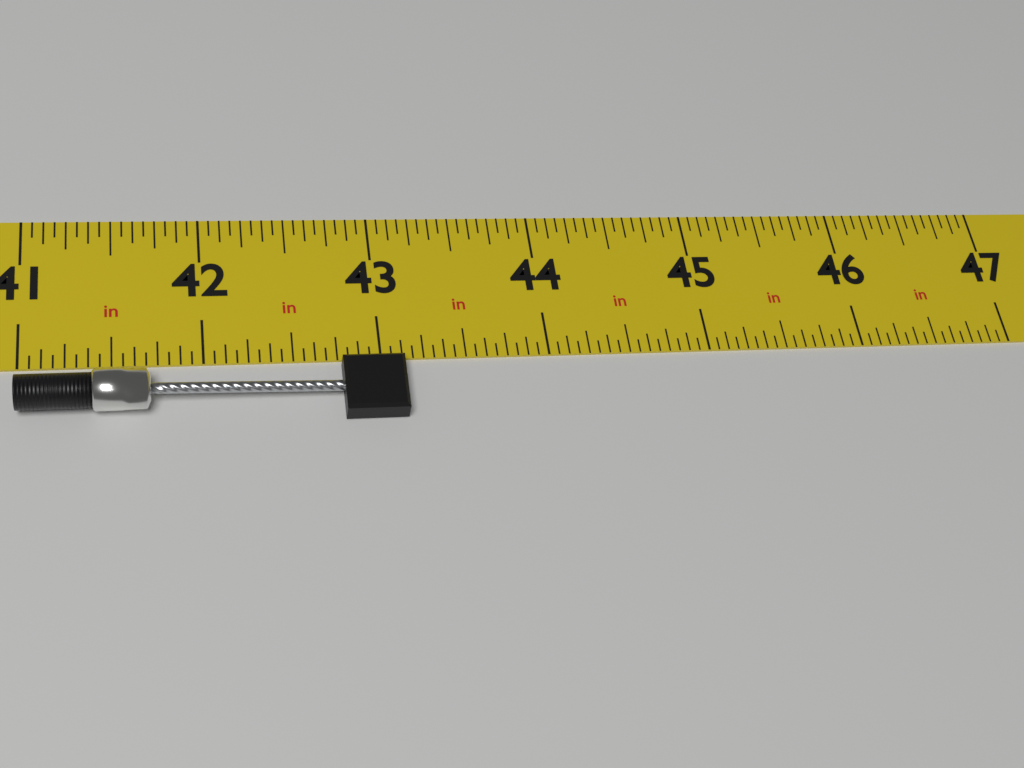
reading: 43.1250 in
